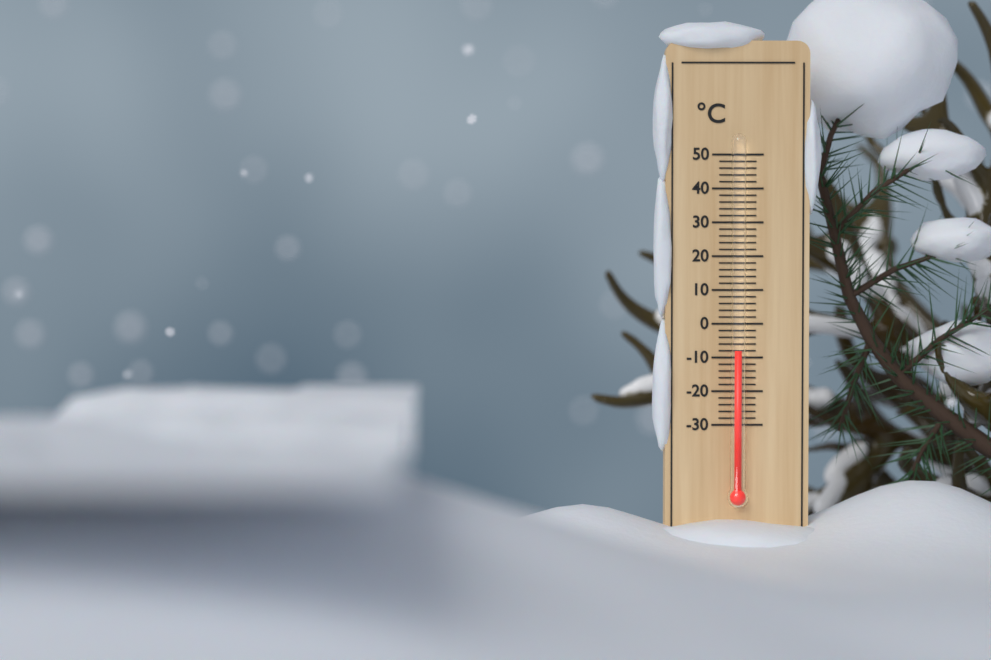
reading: -8 °C
